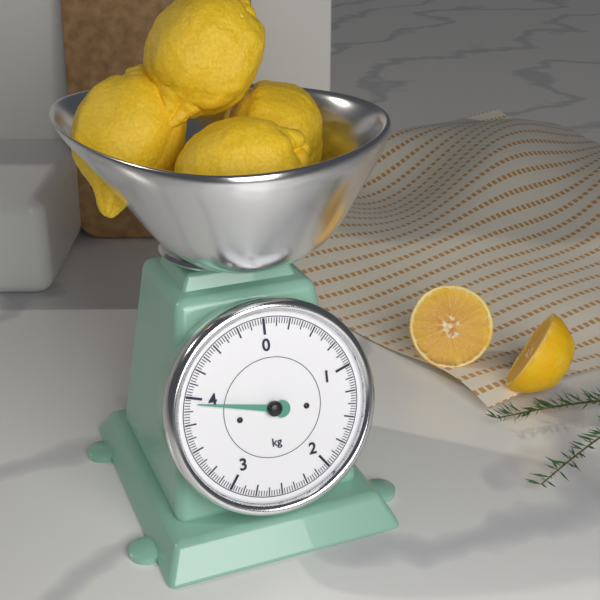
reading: 3.950 kg
